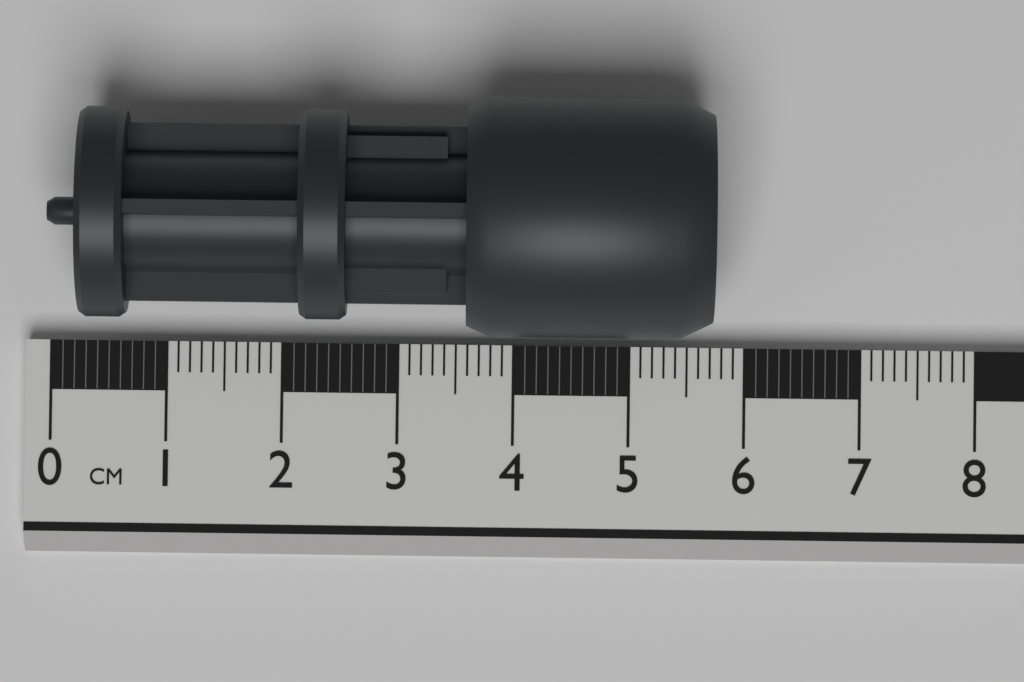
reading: 5.7 cm
